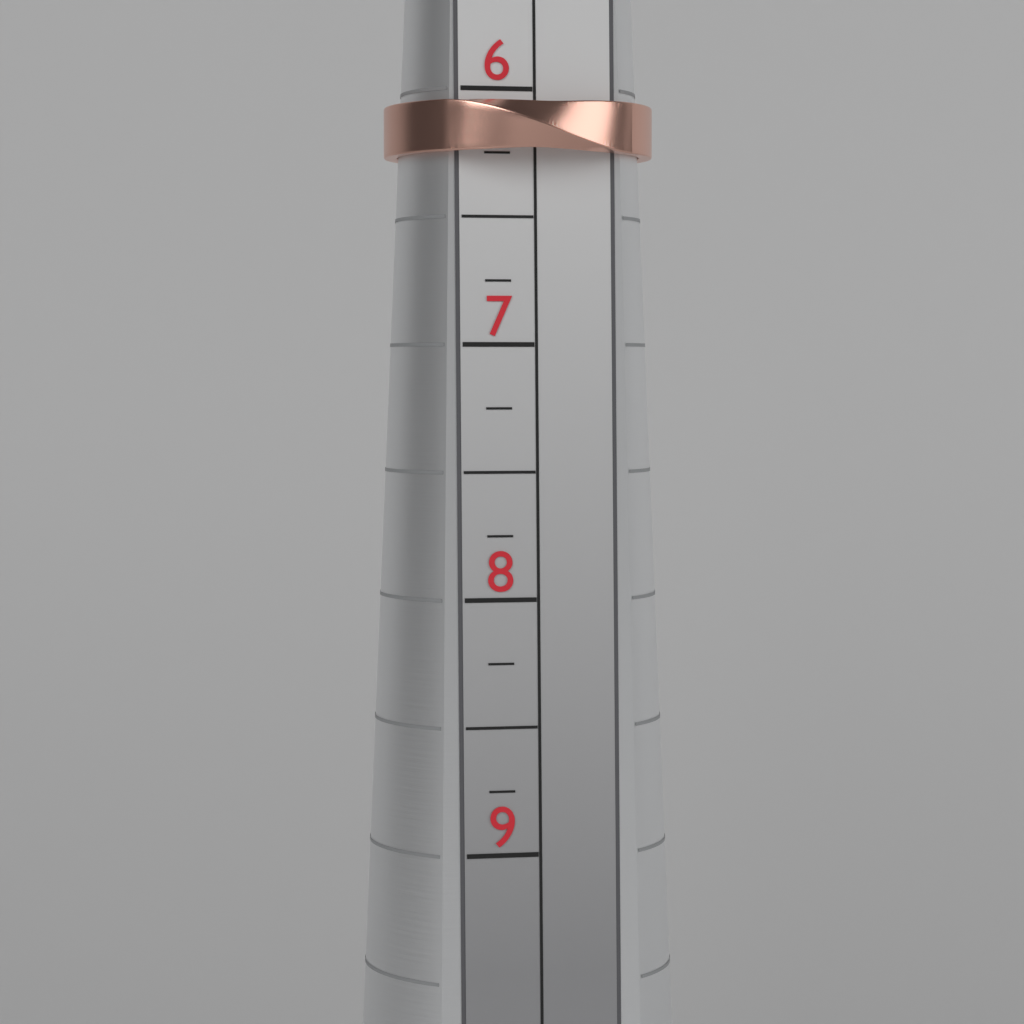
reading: 6.25 (no unit)
